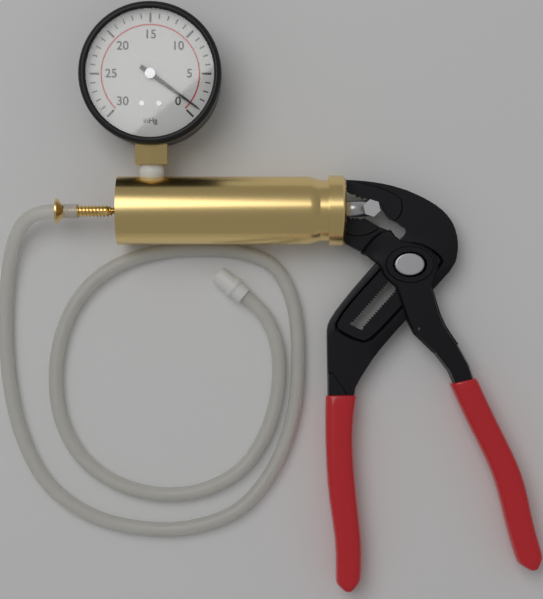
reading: 1 inHg
